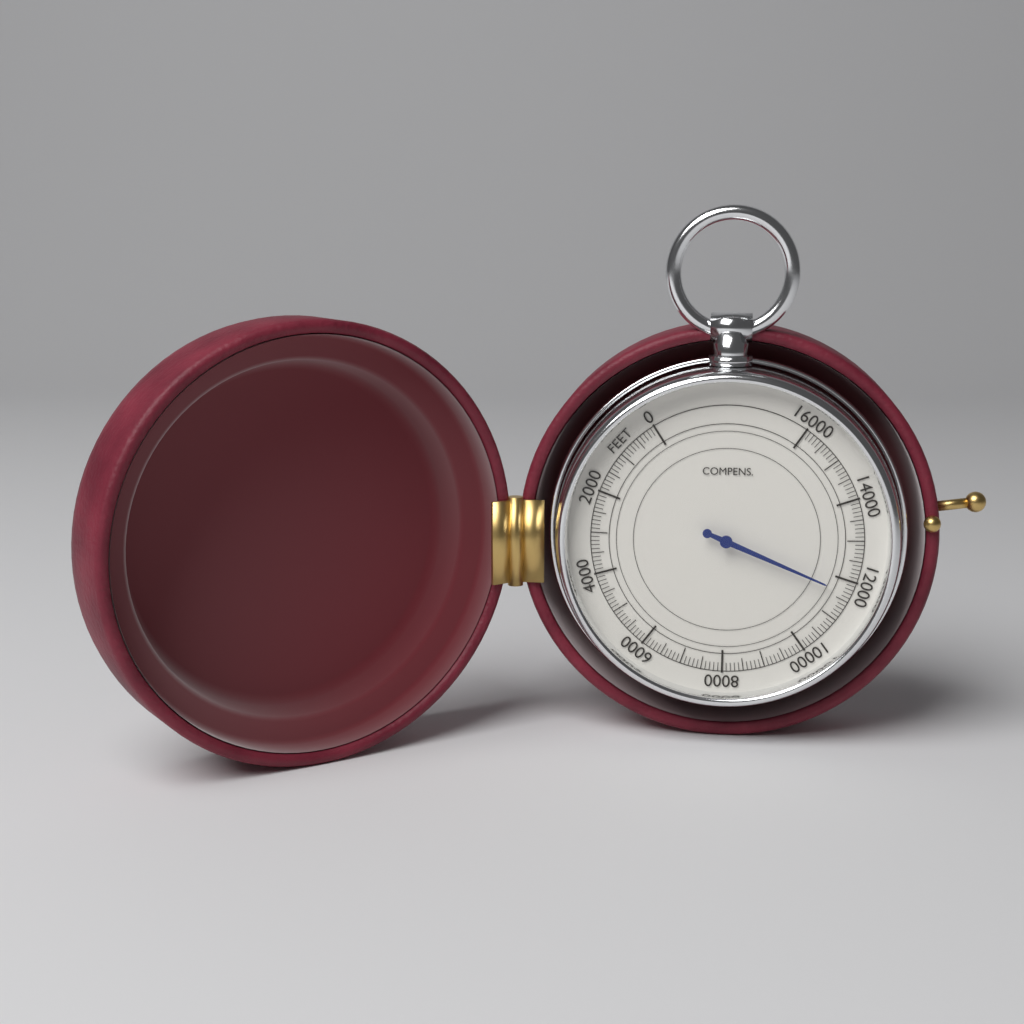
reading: 11700 feet
